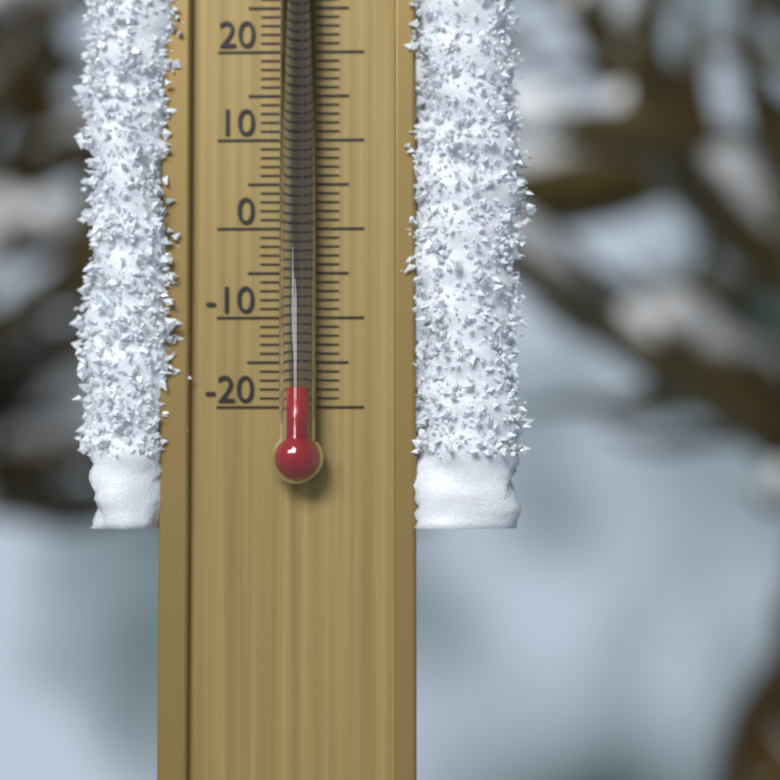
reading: -18 °C
